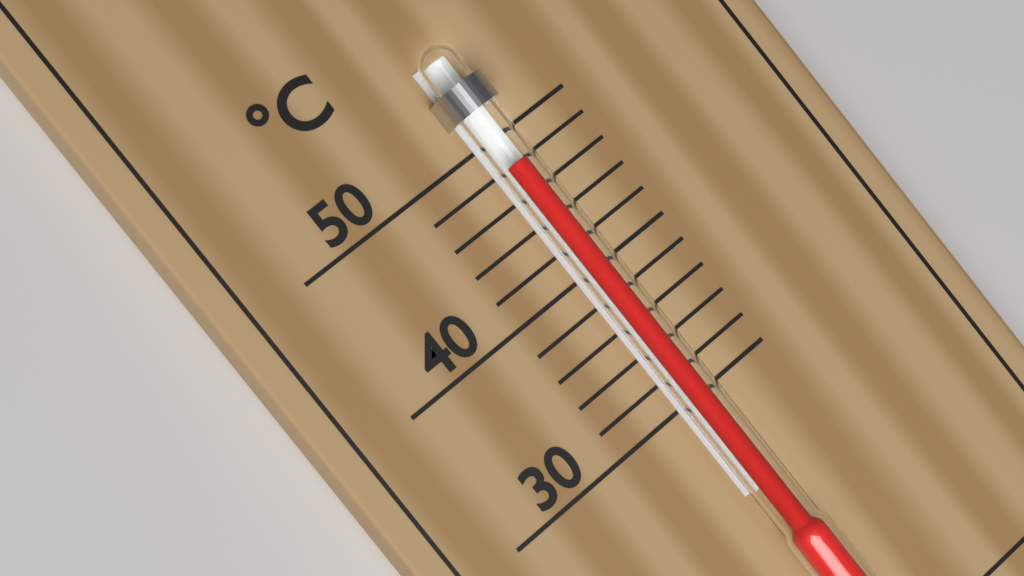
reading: 48 °C
